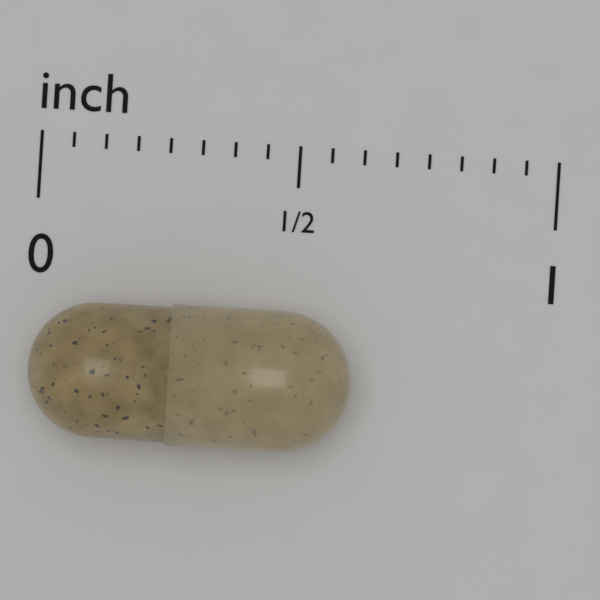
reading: 0.6250 inch
